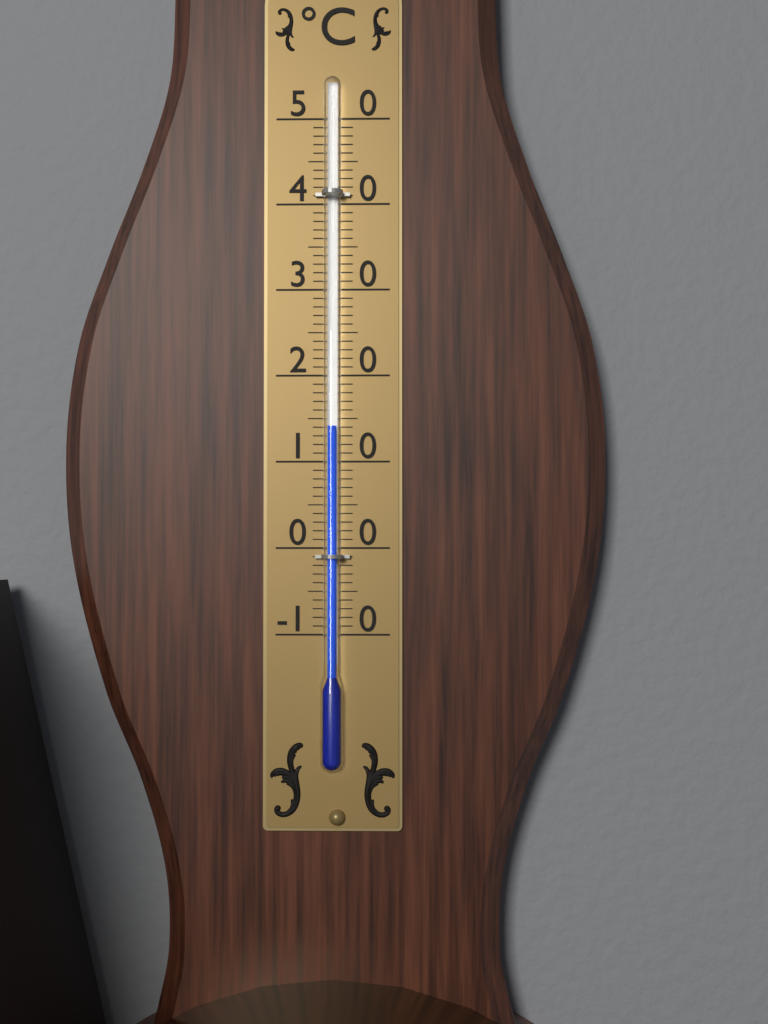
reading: 14 °C
